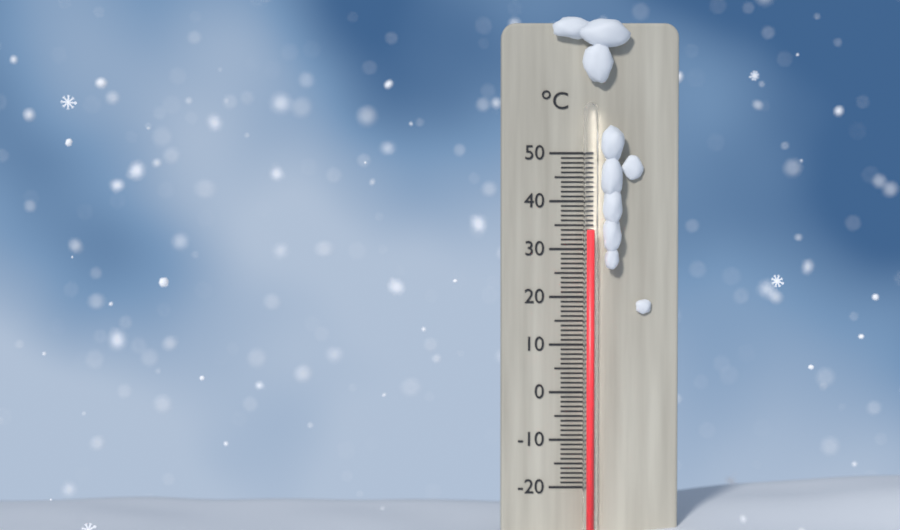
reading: 34 °C
